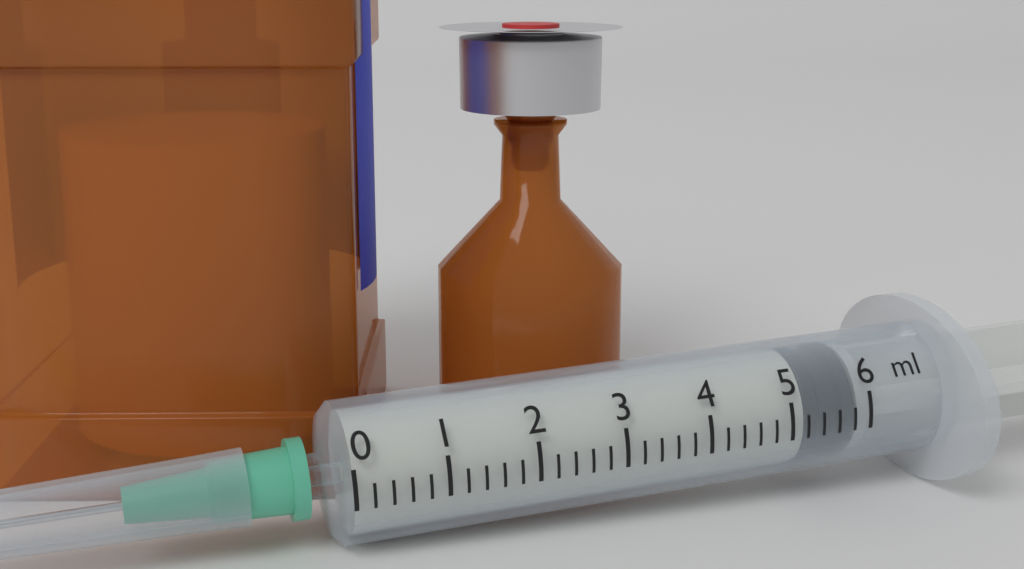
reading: 5.2 ml
